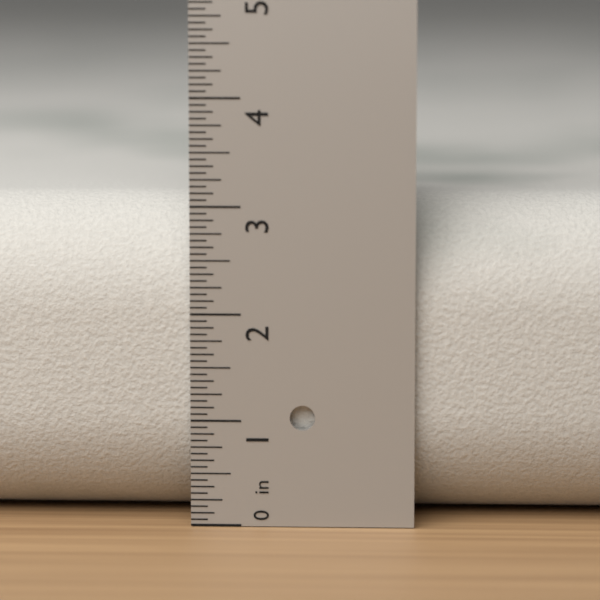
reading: 3.0625 in
